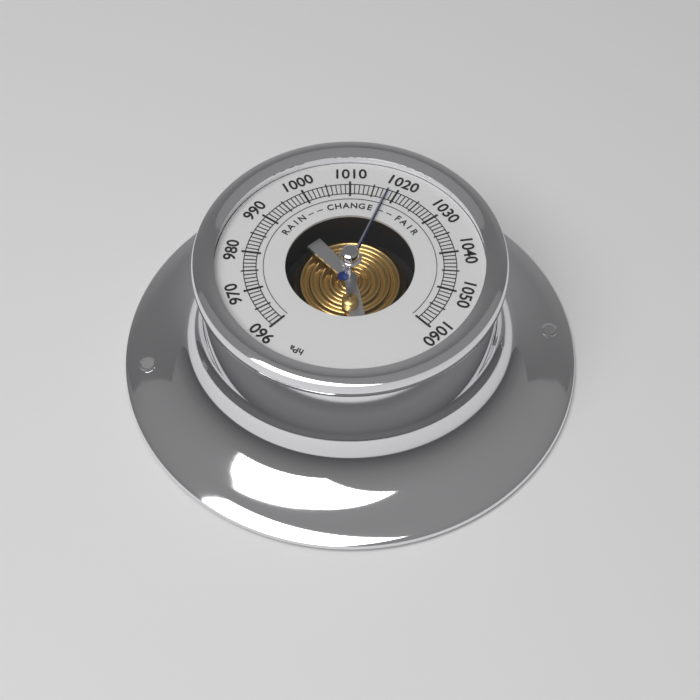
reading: 1018 hPa
